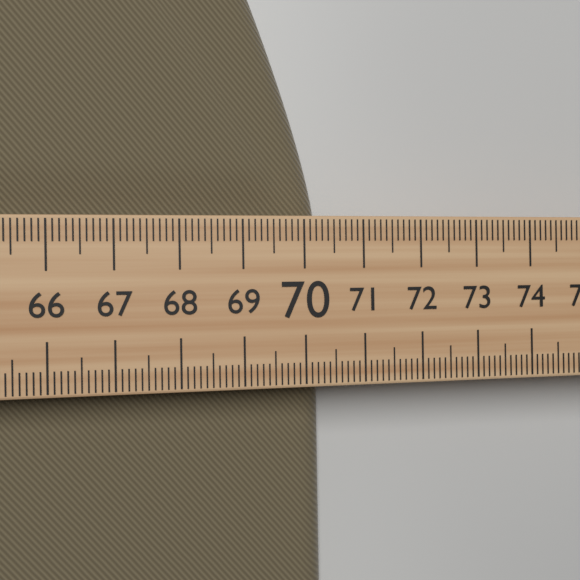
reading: 70.4 (no unit)
